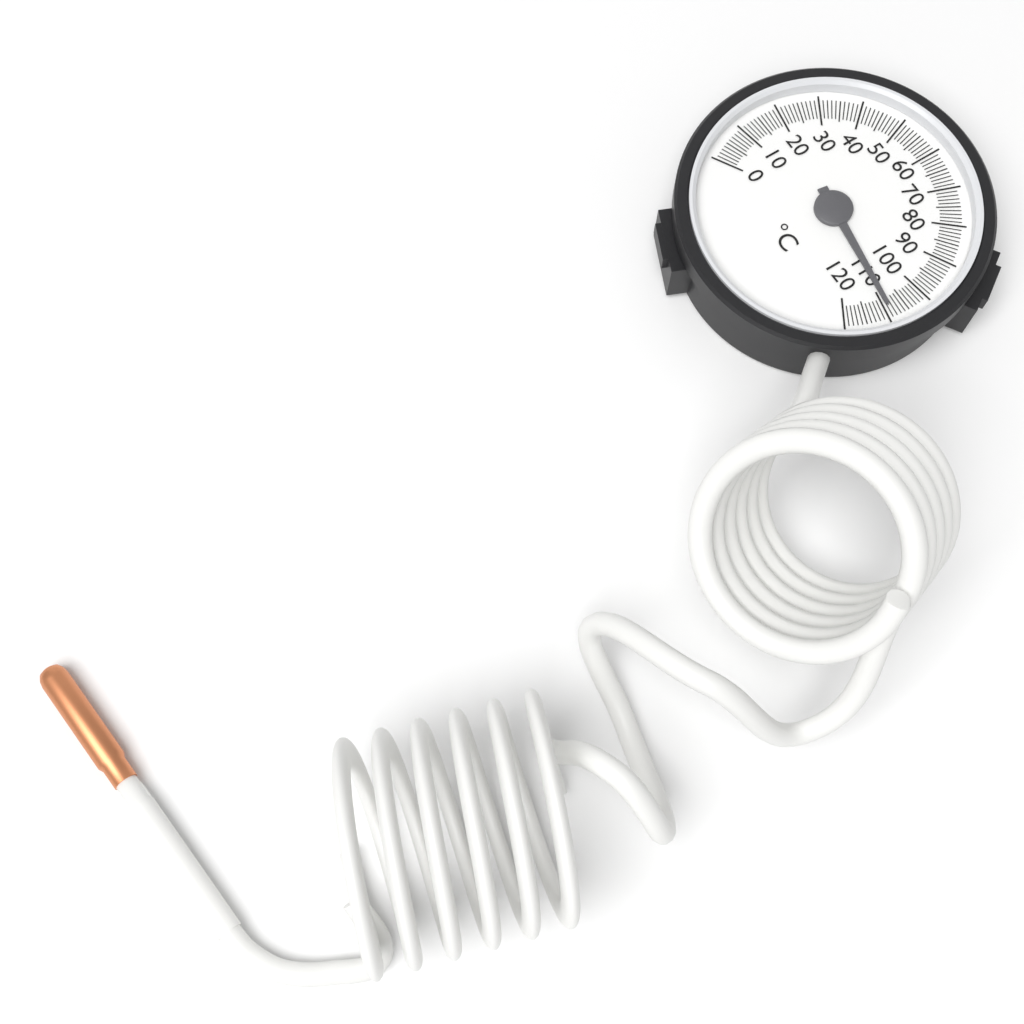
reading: 109 °C
